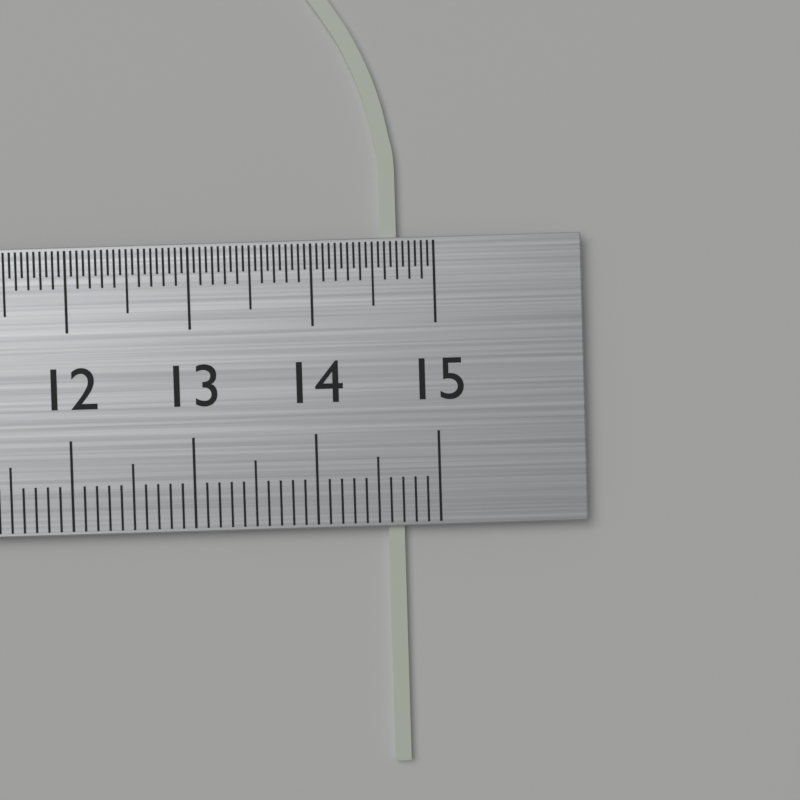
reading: 14.7 cm
